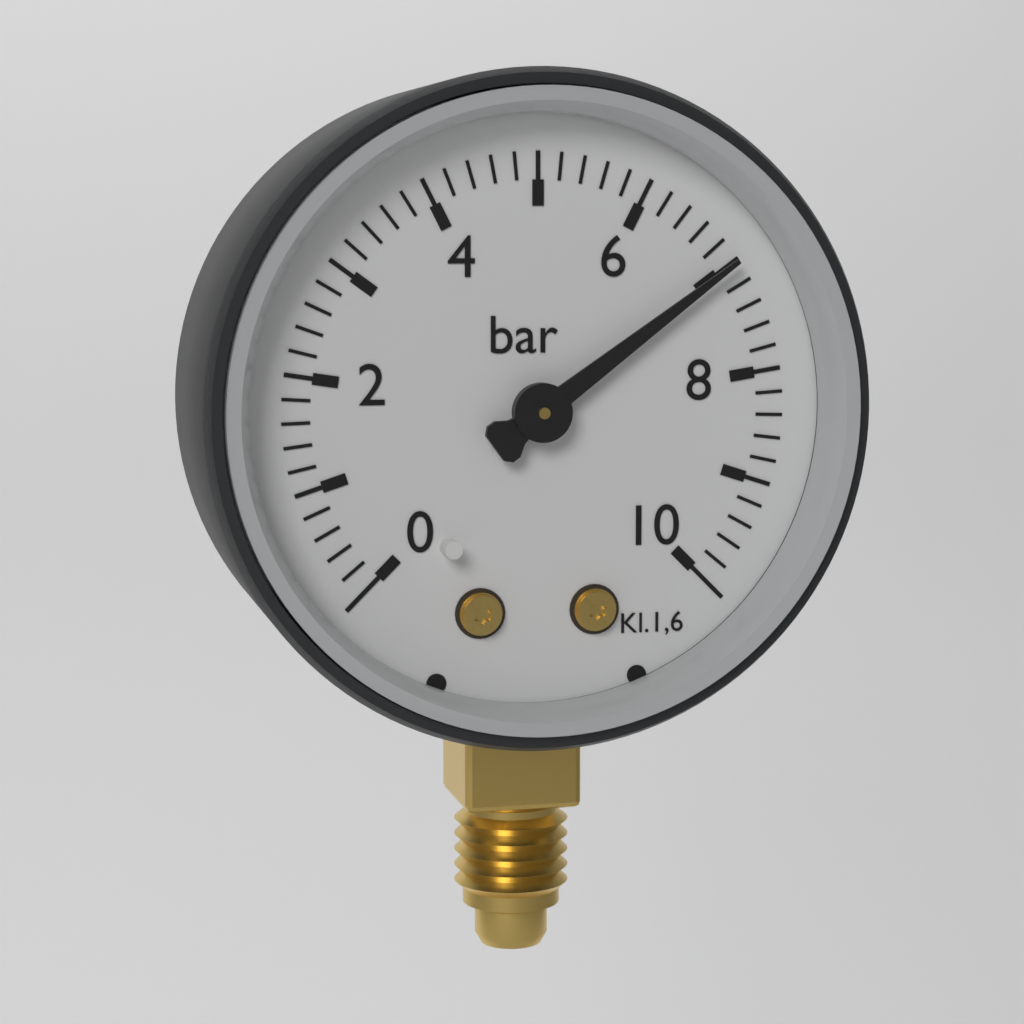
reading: 7.0 bar
